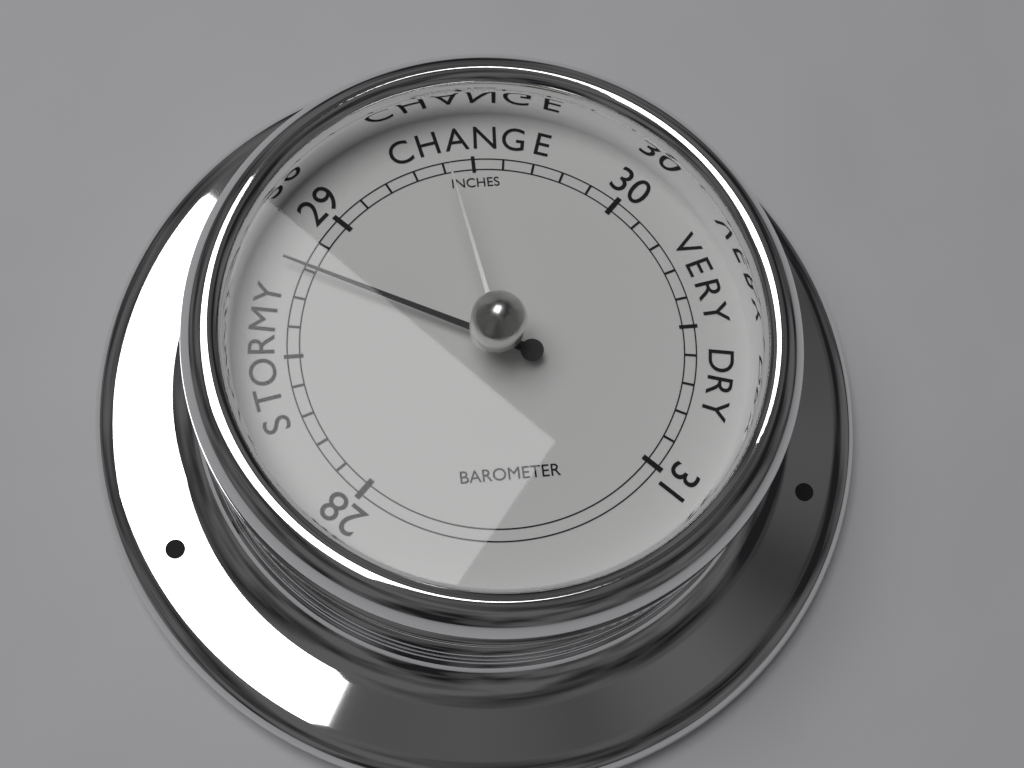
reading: 28.8 inHg
